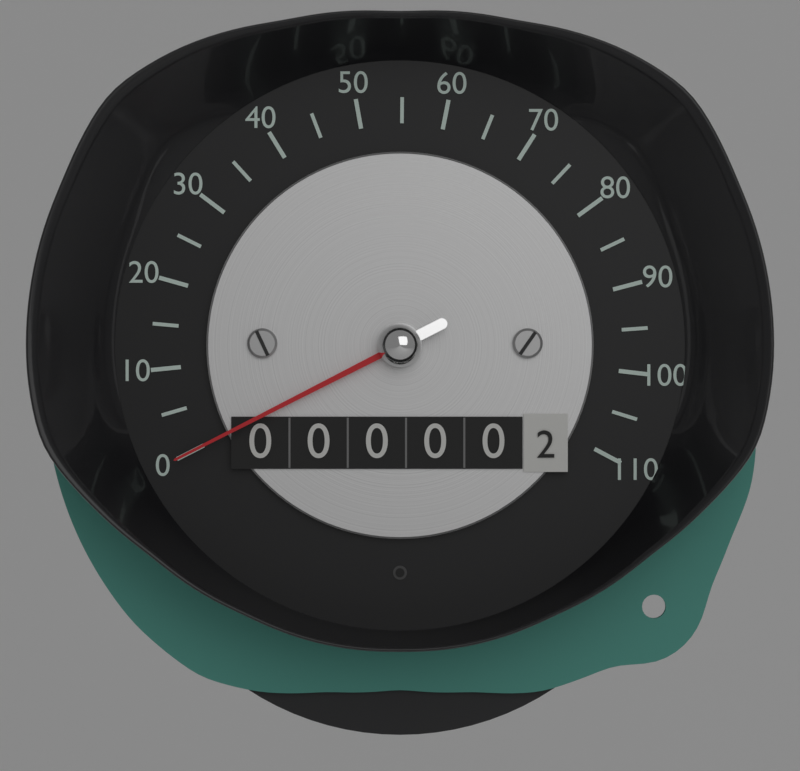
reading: 0 (no unit)
